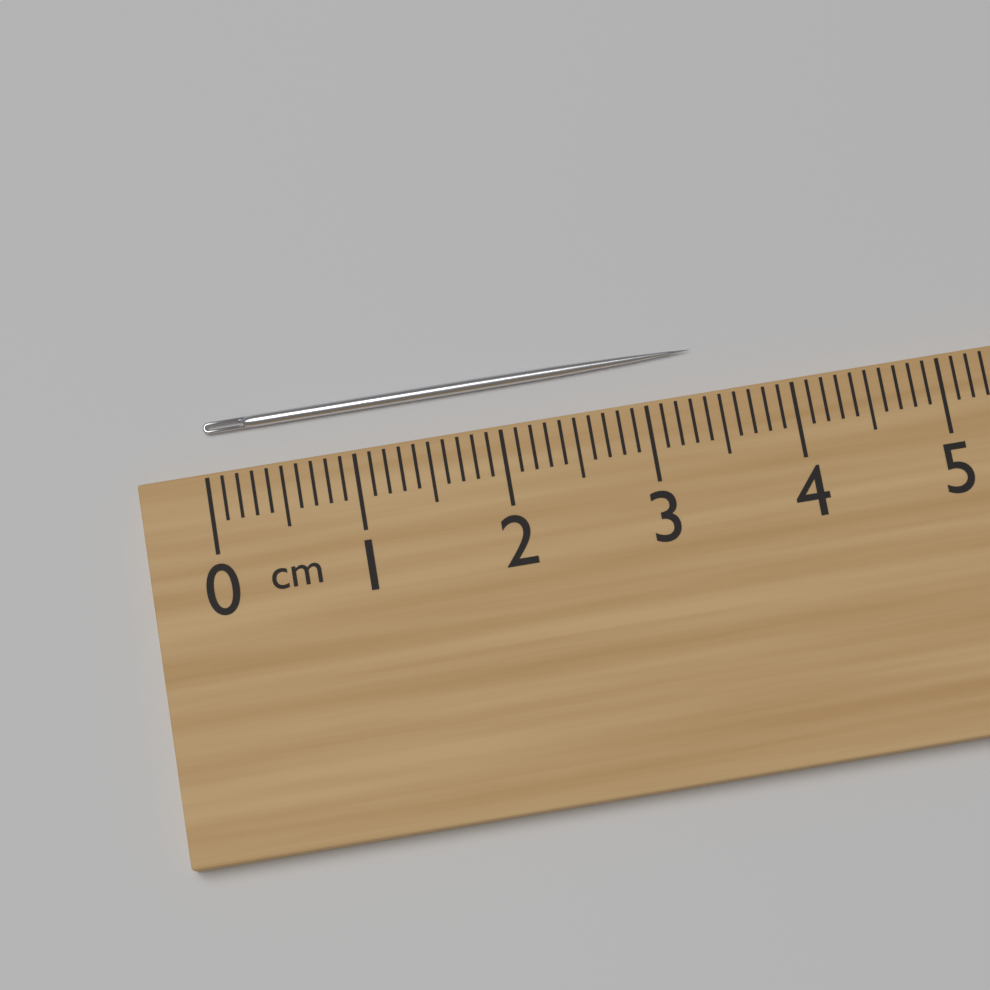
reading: 3.4 cm
